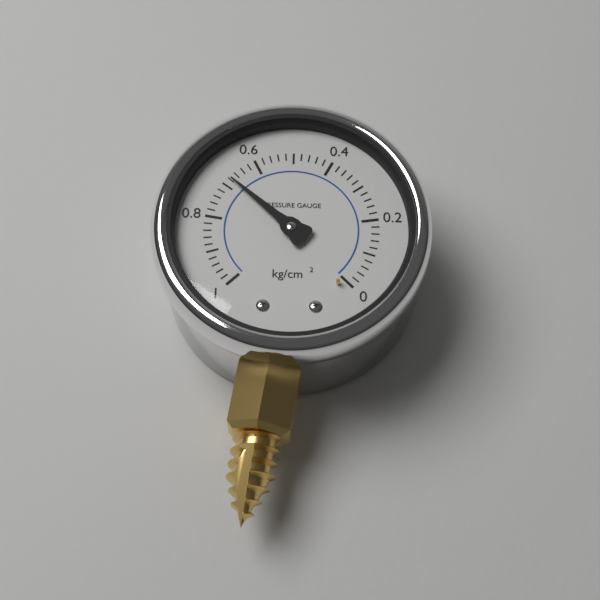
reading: 0.68 kg/cm²
